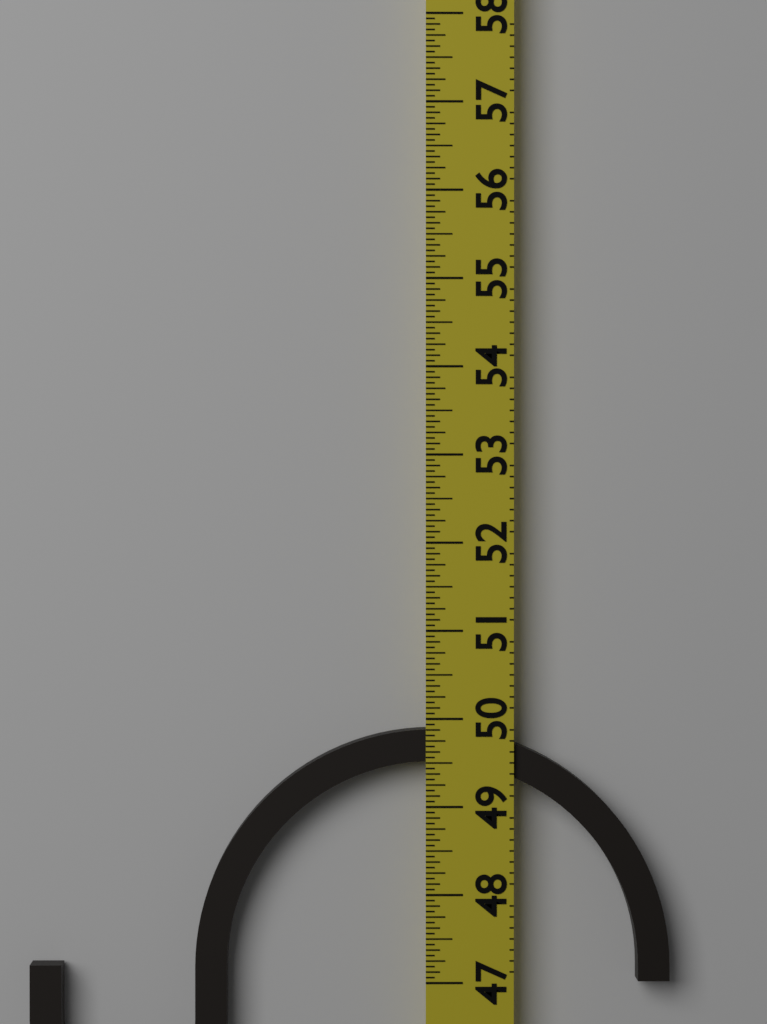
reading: 49.8750 (no unit)
